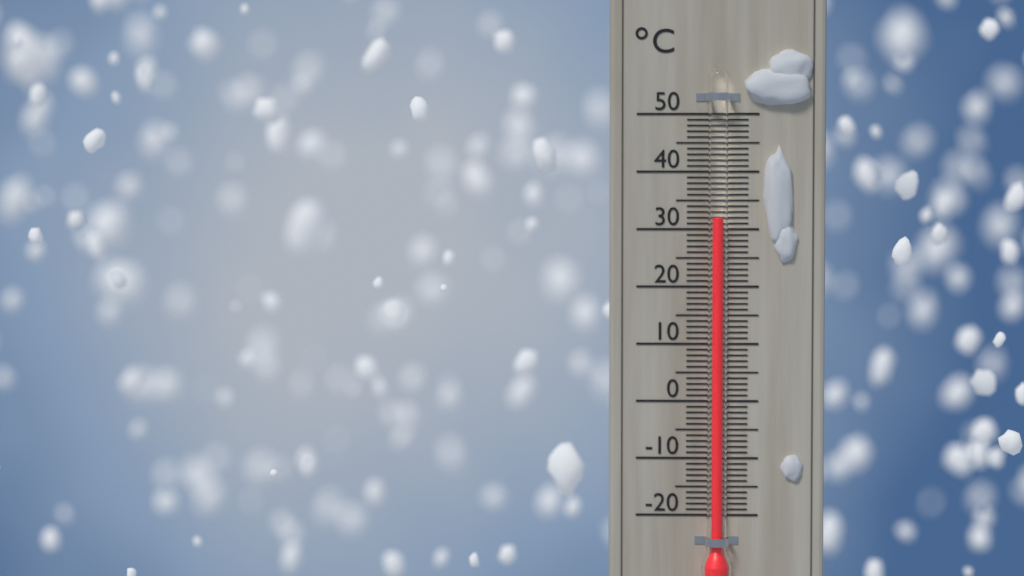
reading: 32 °C
